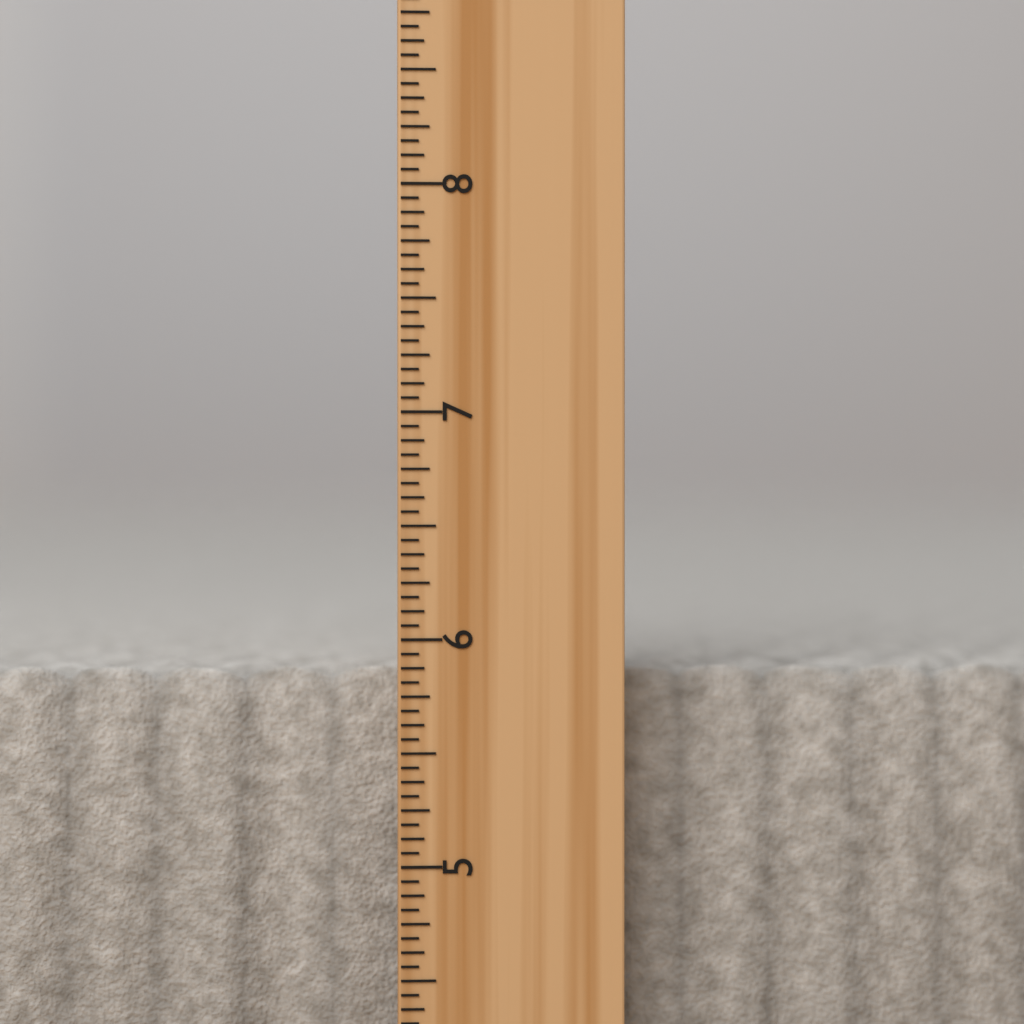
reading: 5.8750 inch
